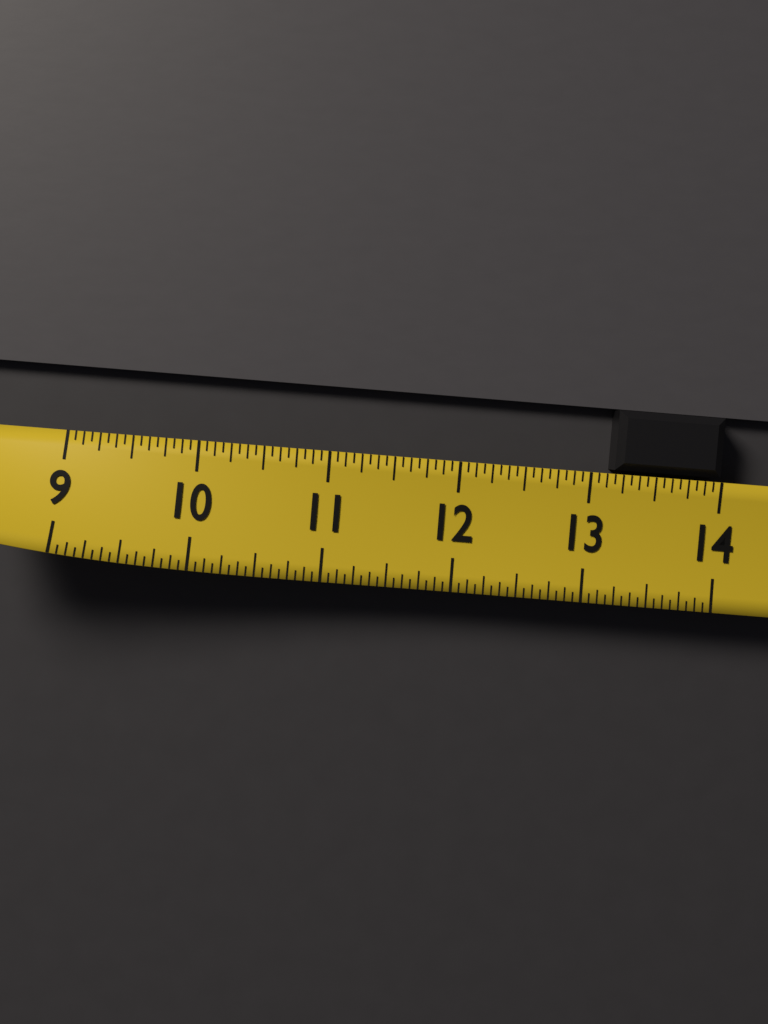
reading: 13.1875 (no unit)
